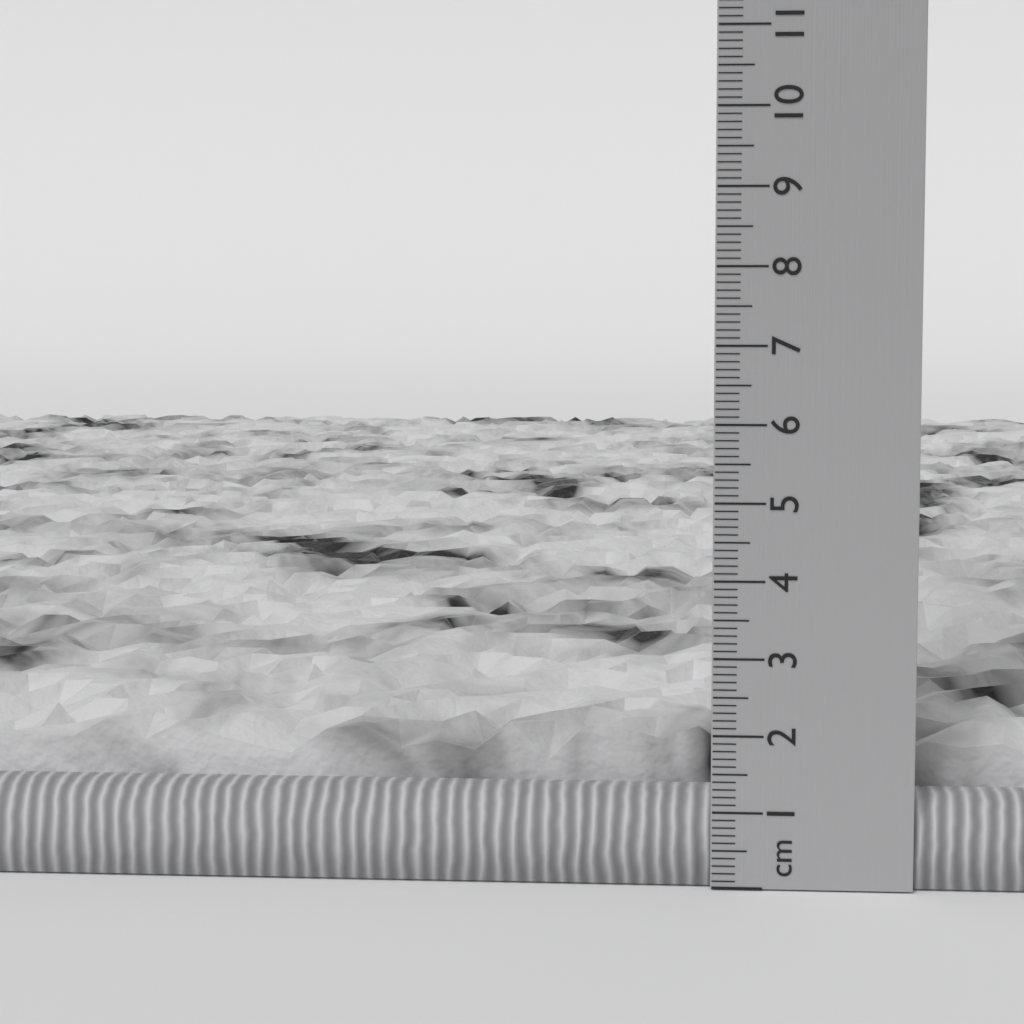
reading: 1.9 cm
